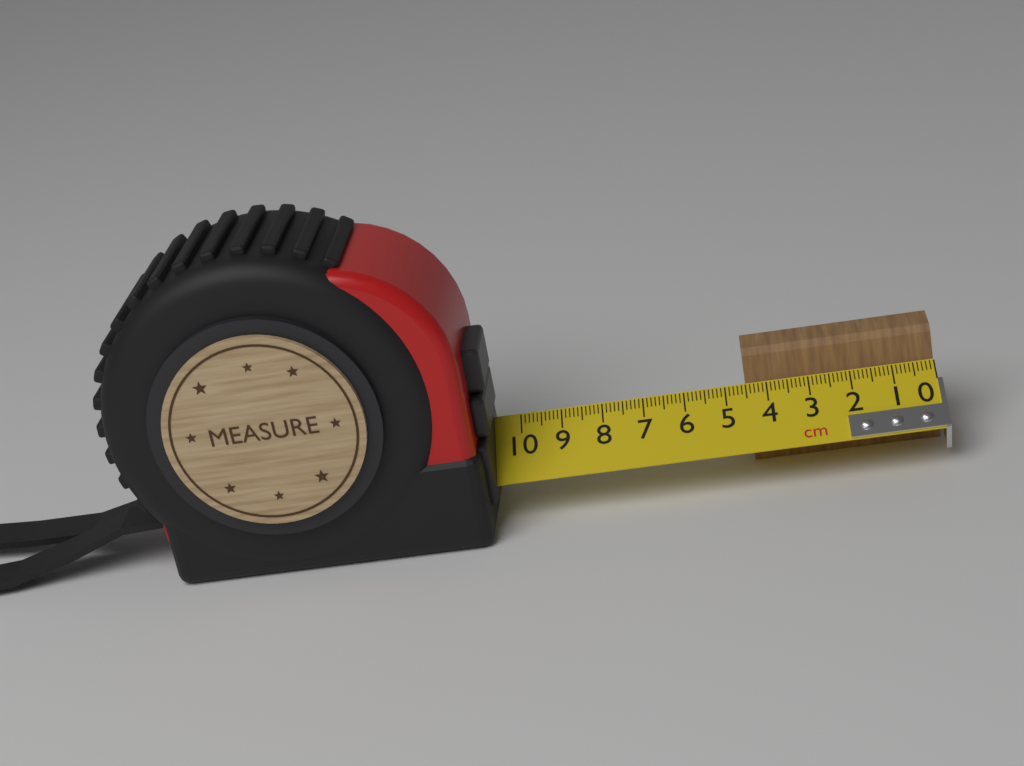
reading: 4.5 cm
